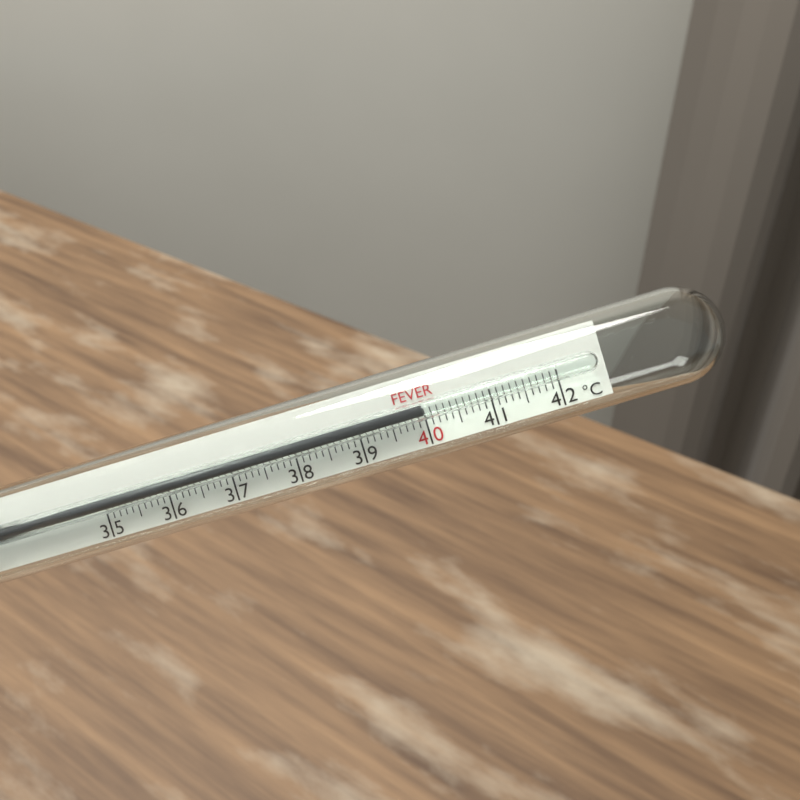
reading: 40.0 °C
